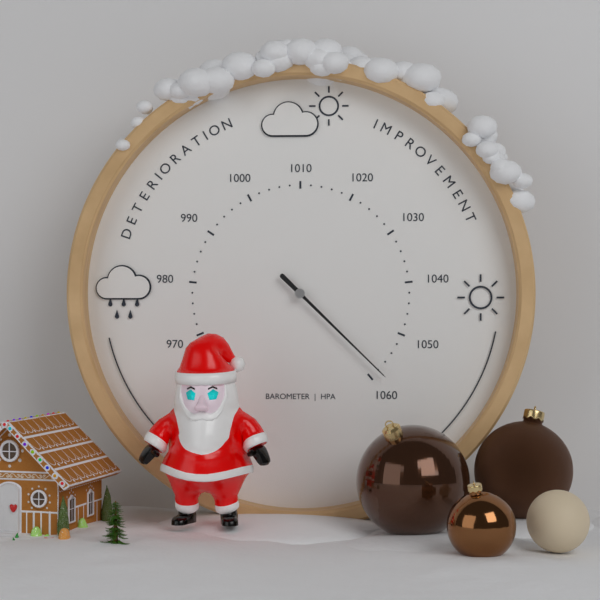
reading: 1058 hPa
